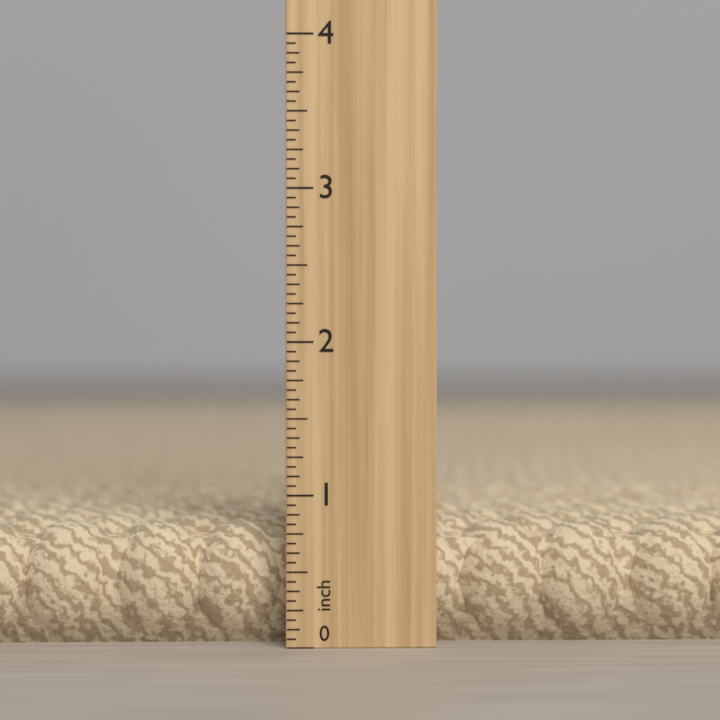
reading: 0.8125 in
